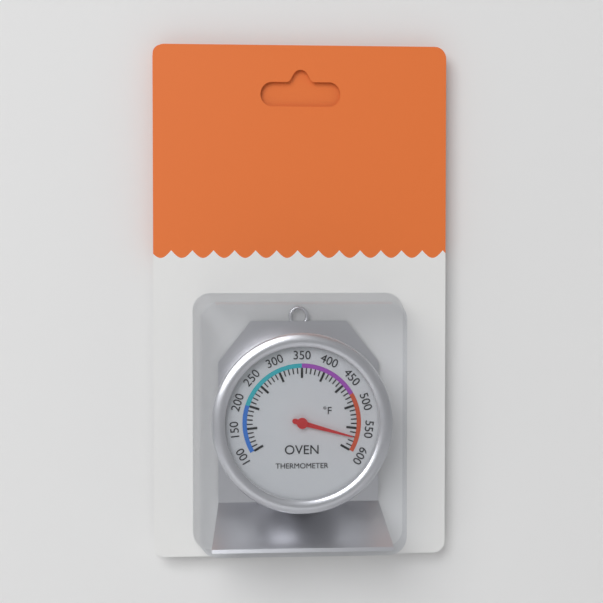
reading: 570 °F
